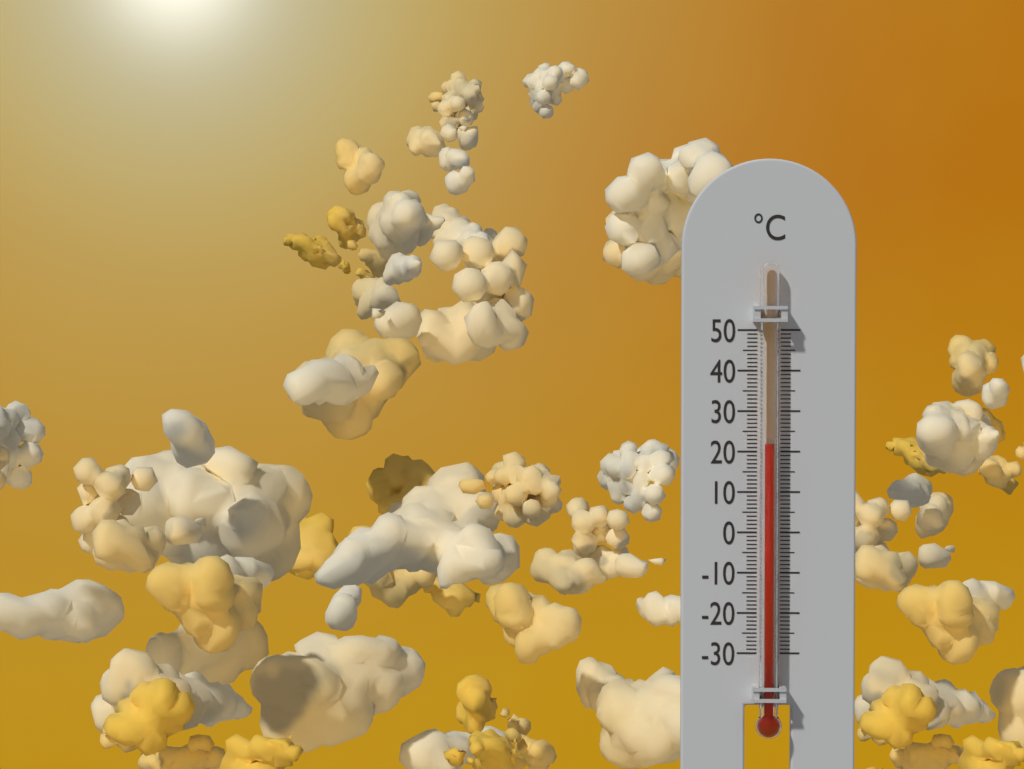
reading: 22 °C
